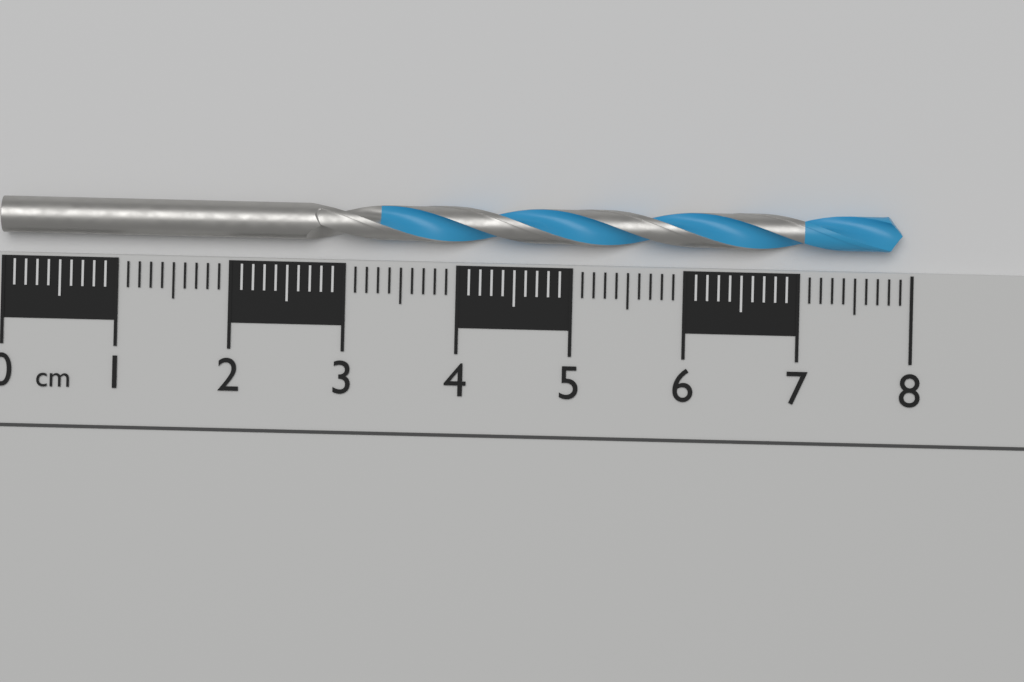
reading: 7.9 cm
